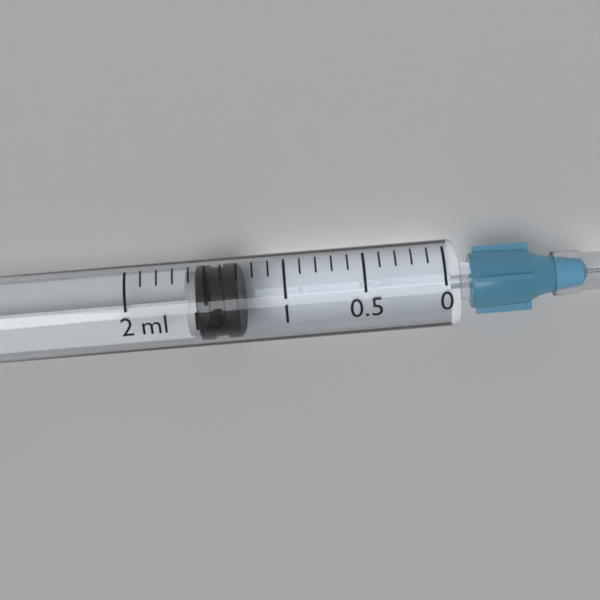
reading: 1.3 ml
